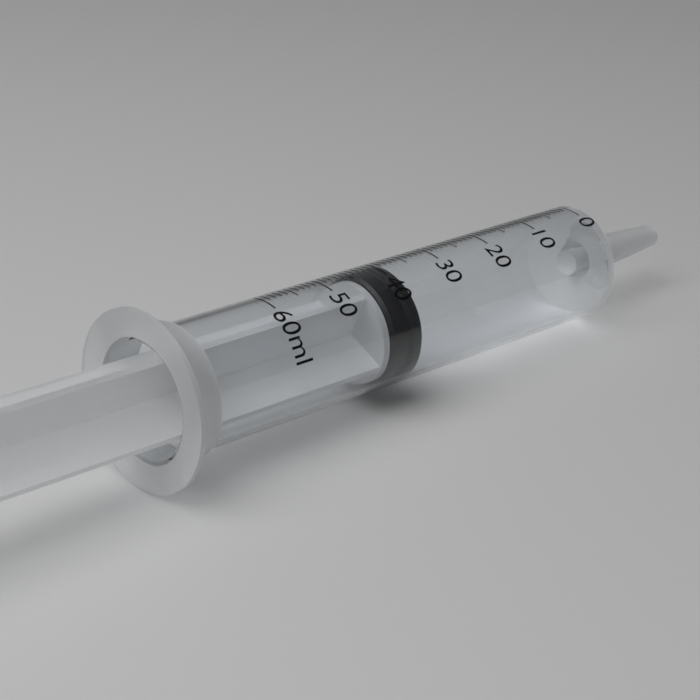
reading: 38 ml
